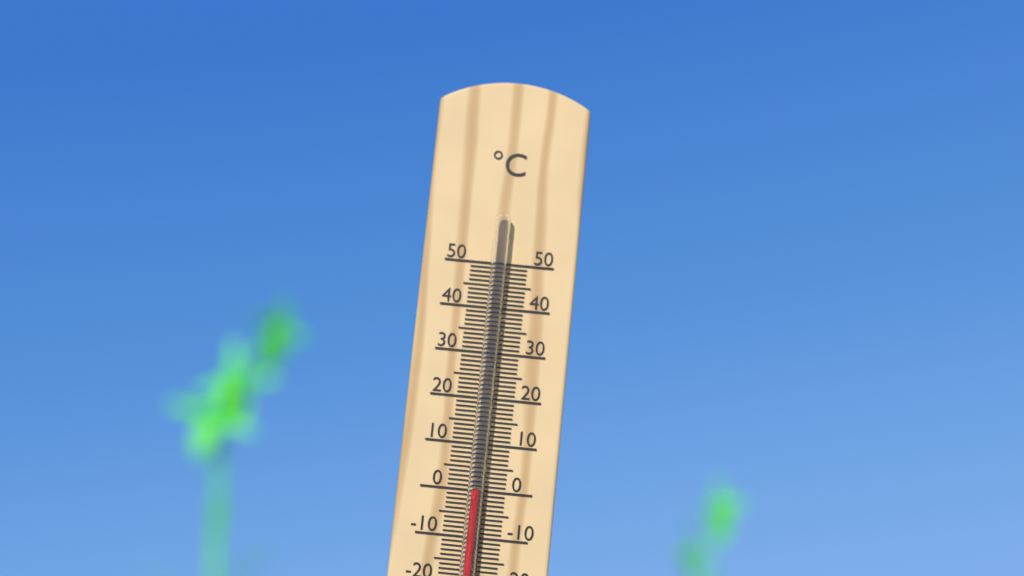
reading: 0 °C
